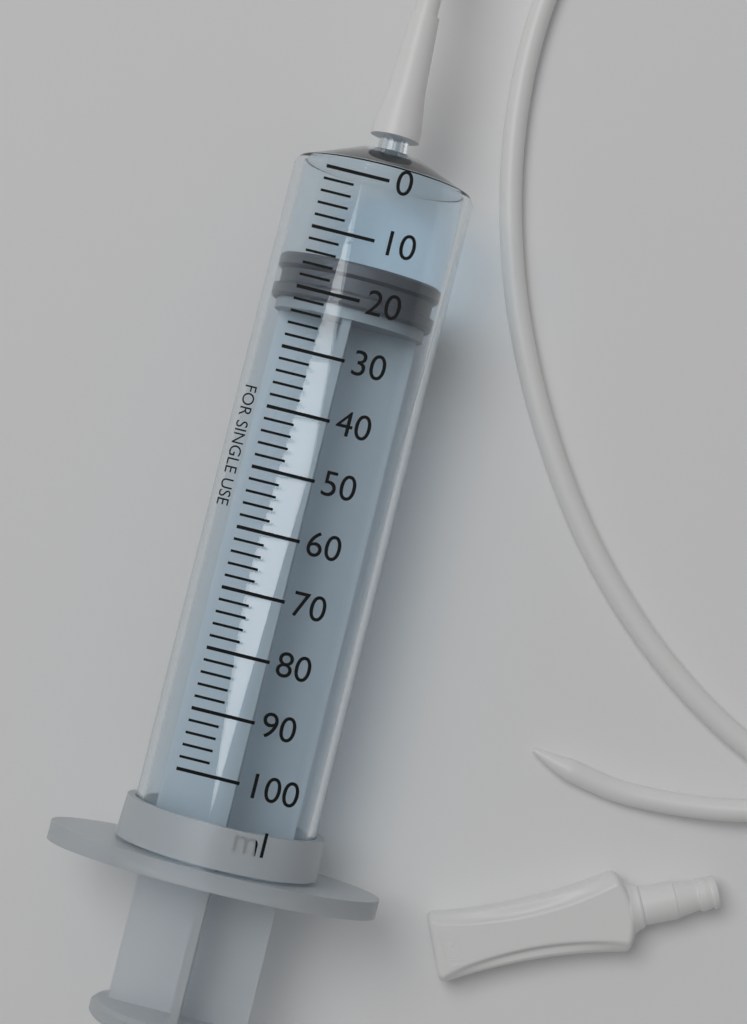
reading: 14 ml
